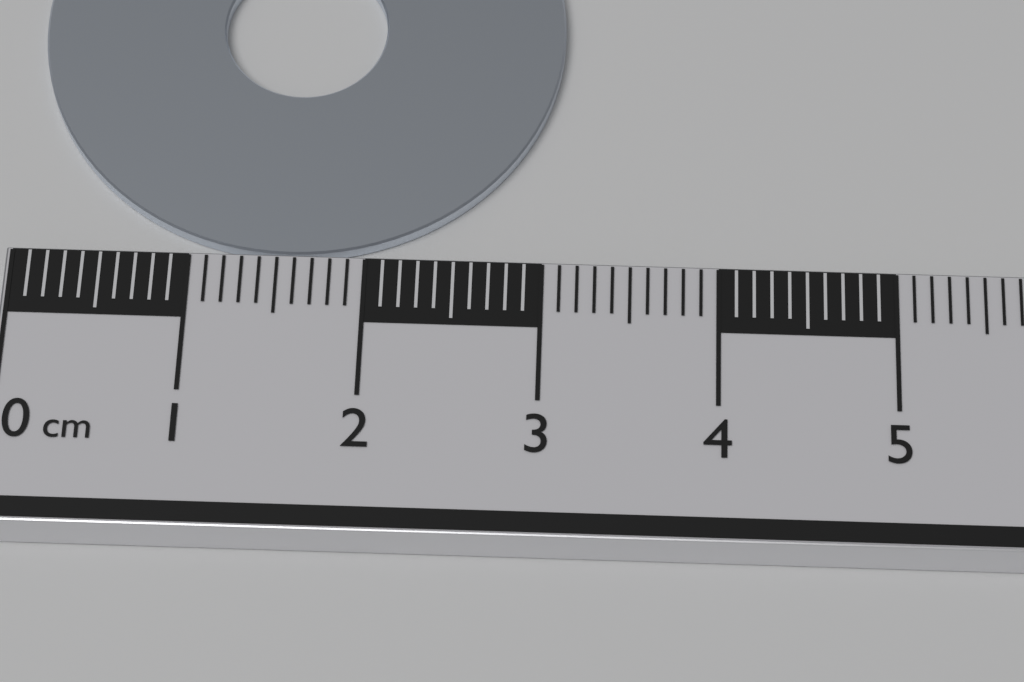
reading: 3.1 cm
